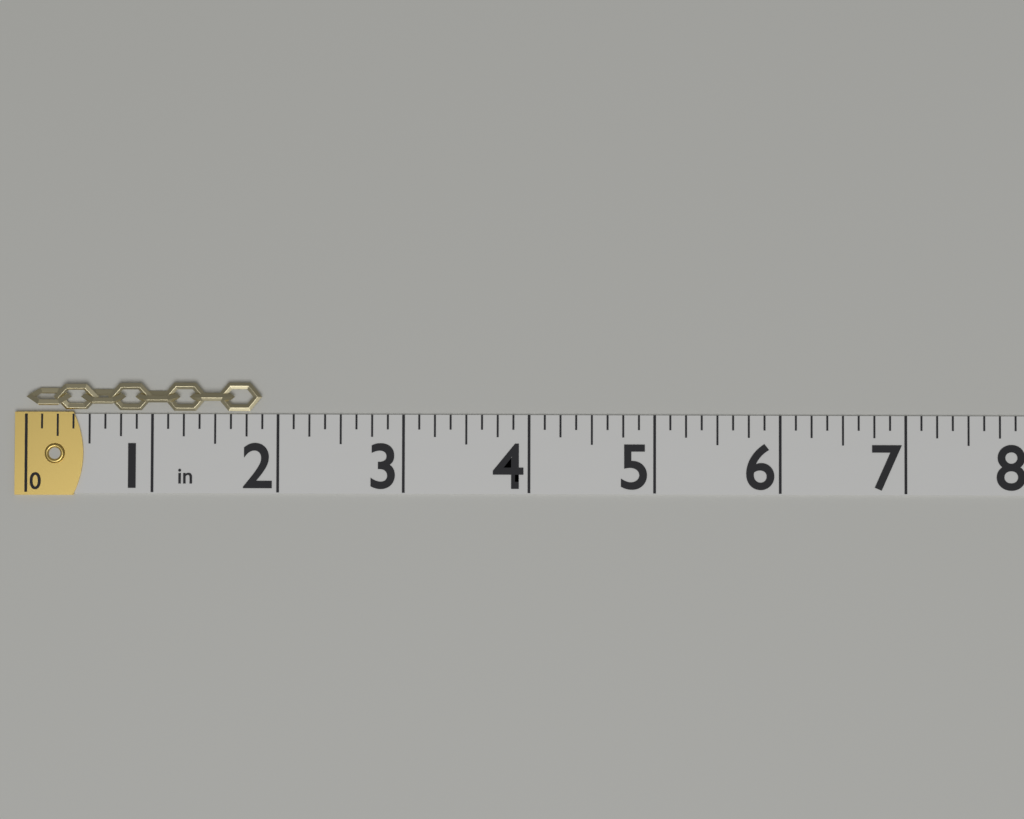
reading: 1.875 in
